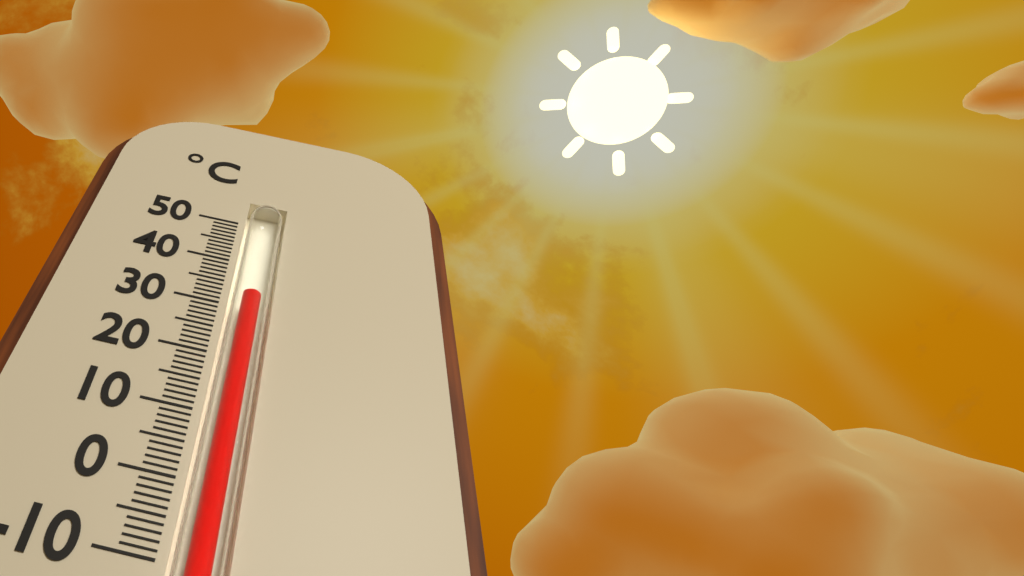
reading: 33 °C
